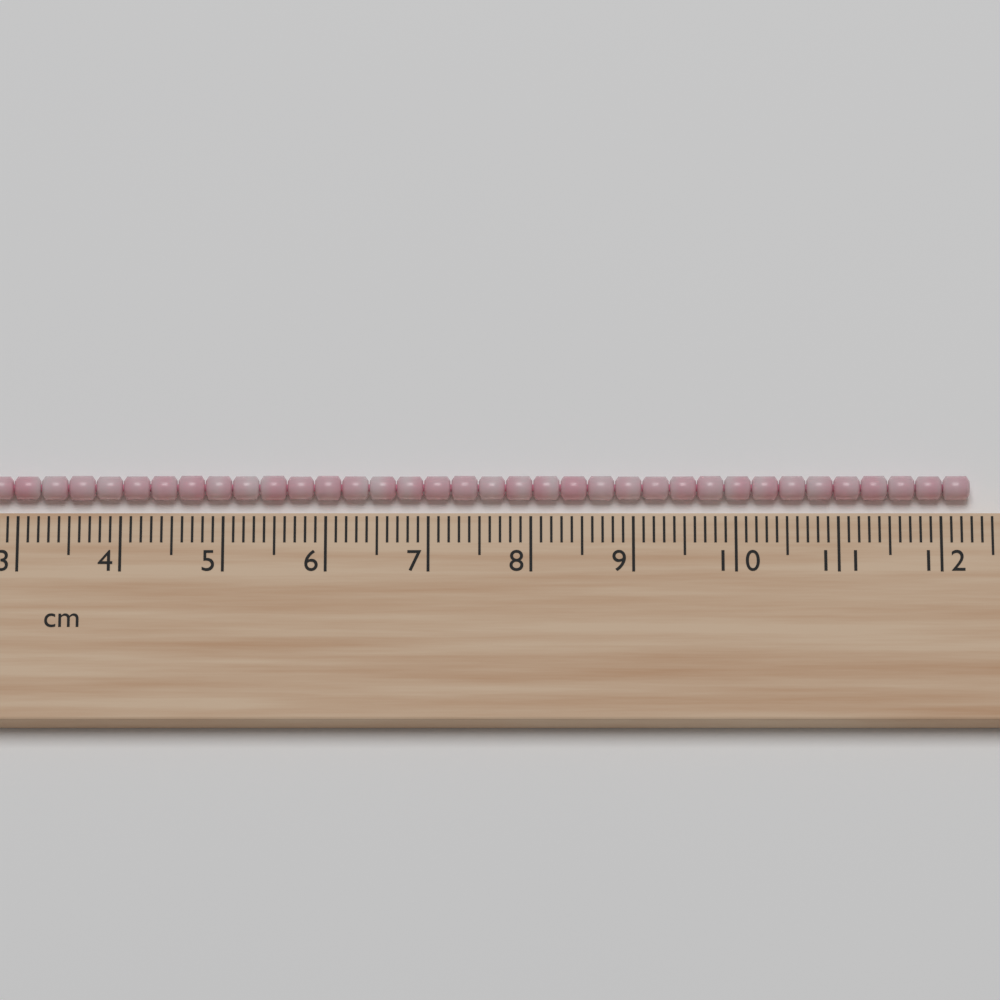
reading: 12.3 cm
